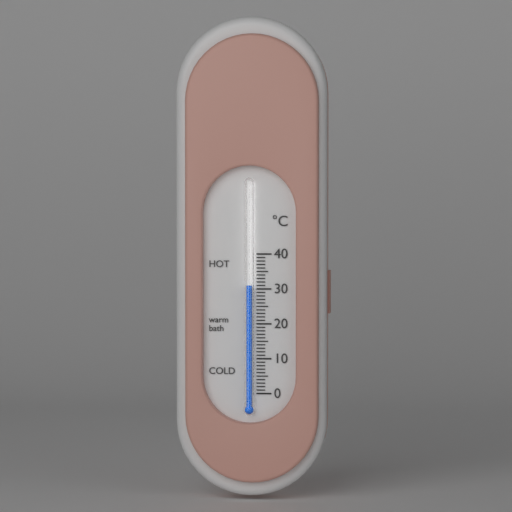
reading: 31 °C
